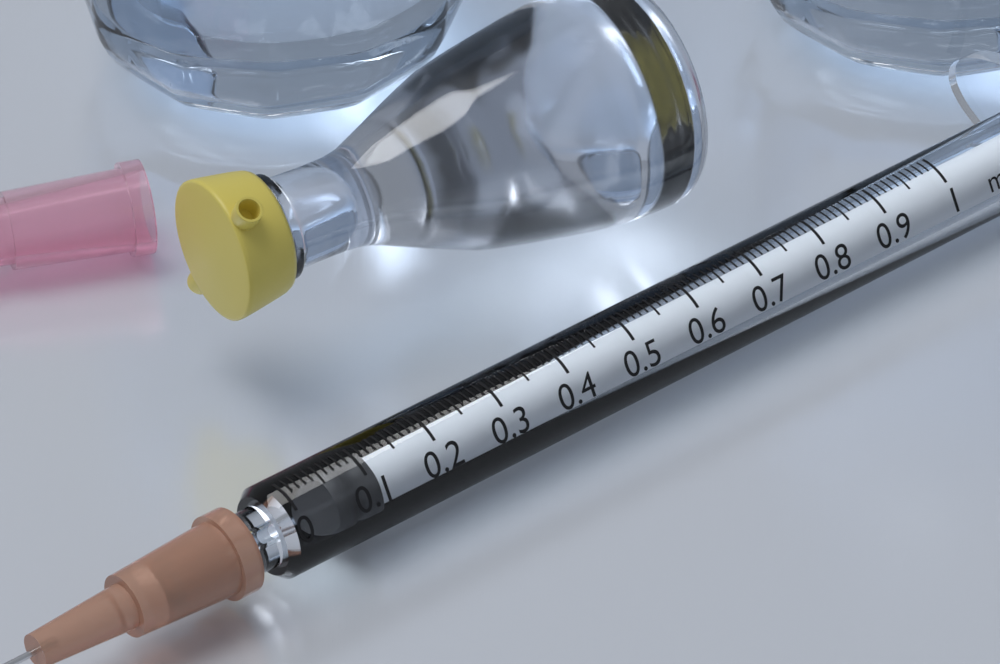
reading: 0.06 ml
